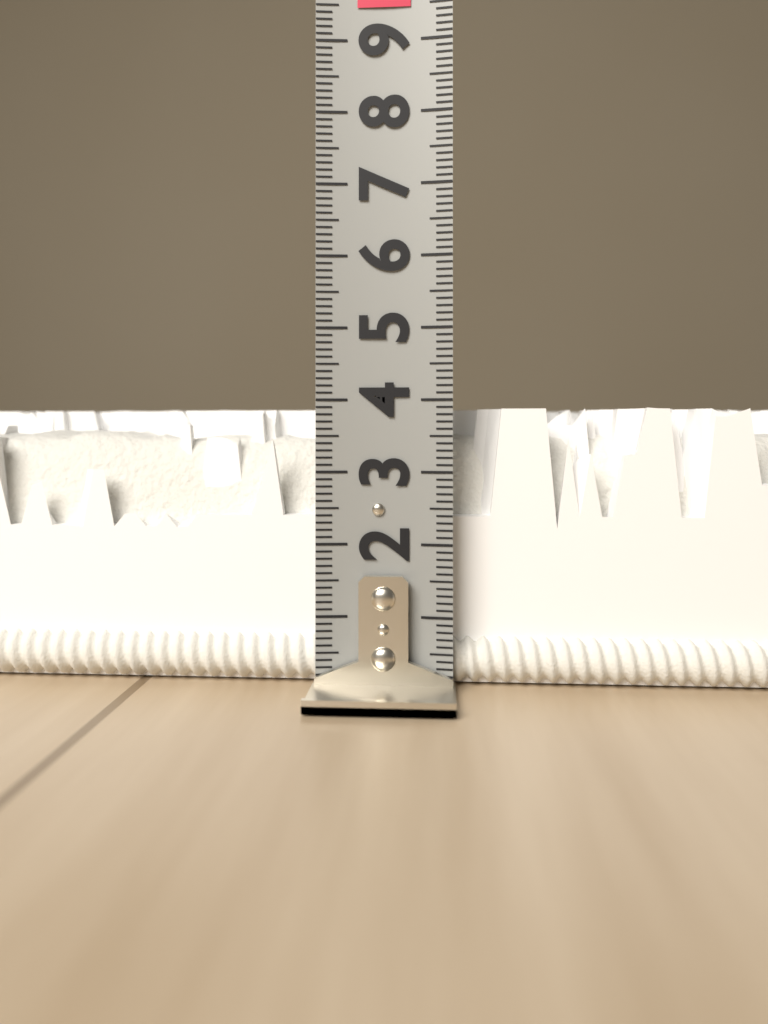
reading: 3.9 (no unit)
